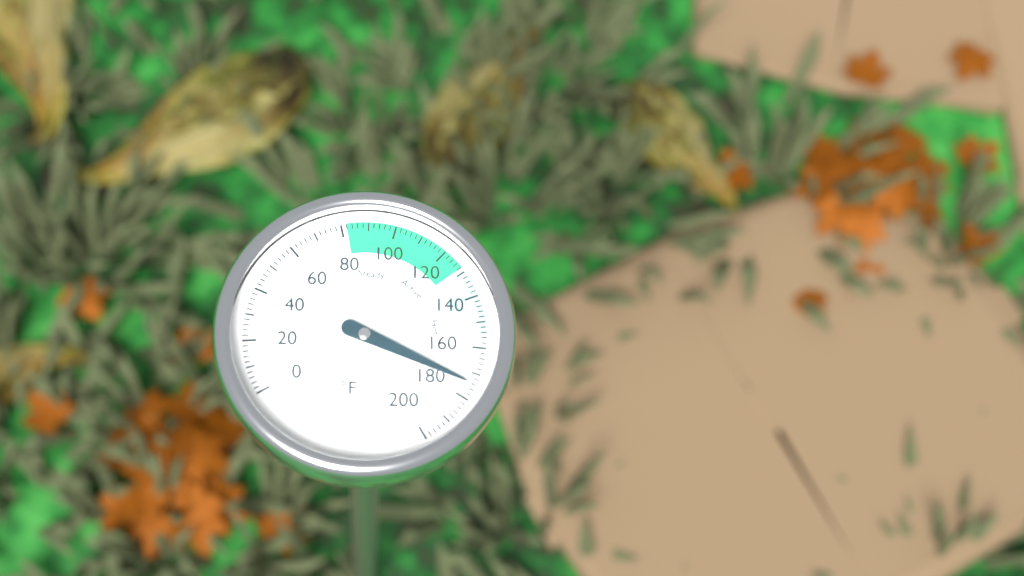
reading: 174 °F
